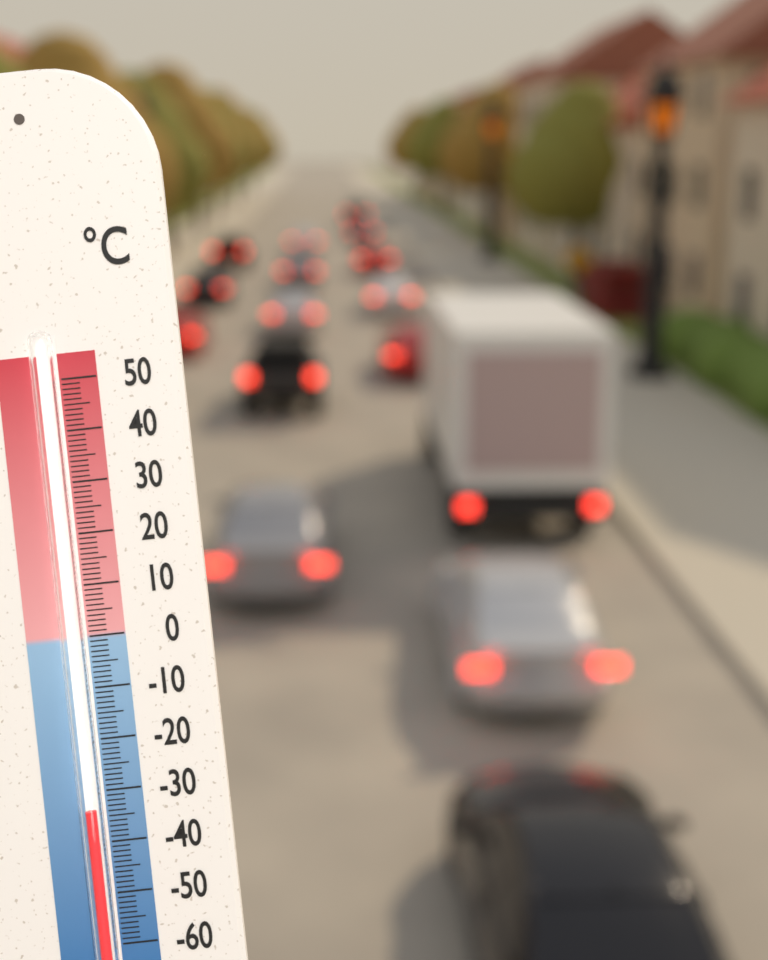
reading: -33 °C
